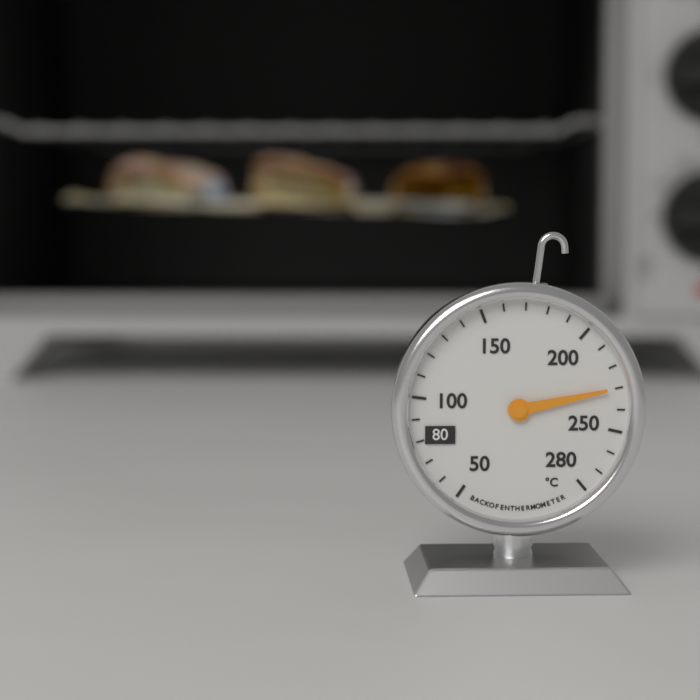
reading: 230 °C
